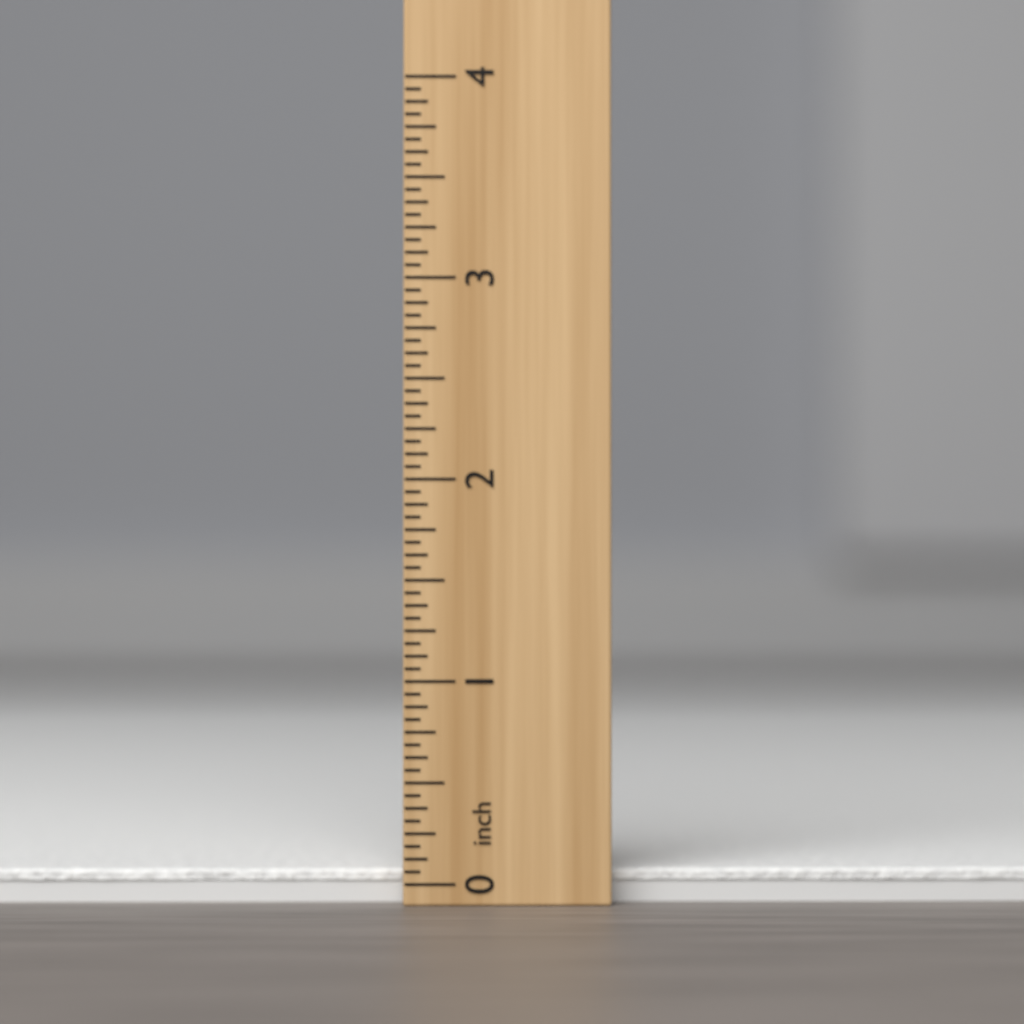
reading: 0.0625 inch
